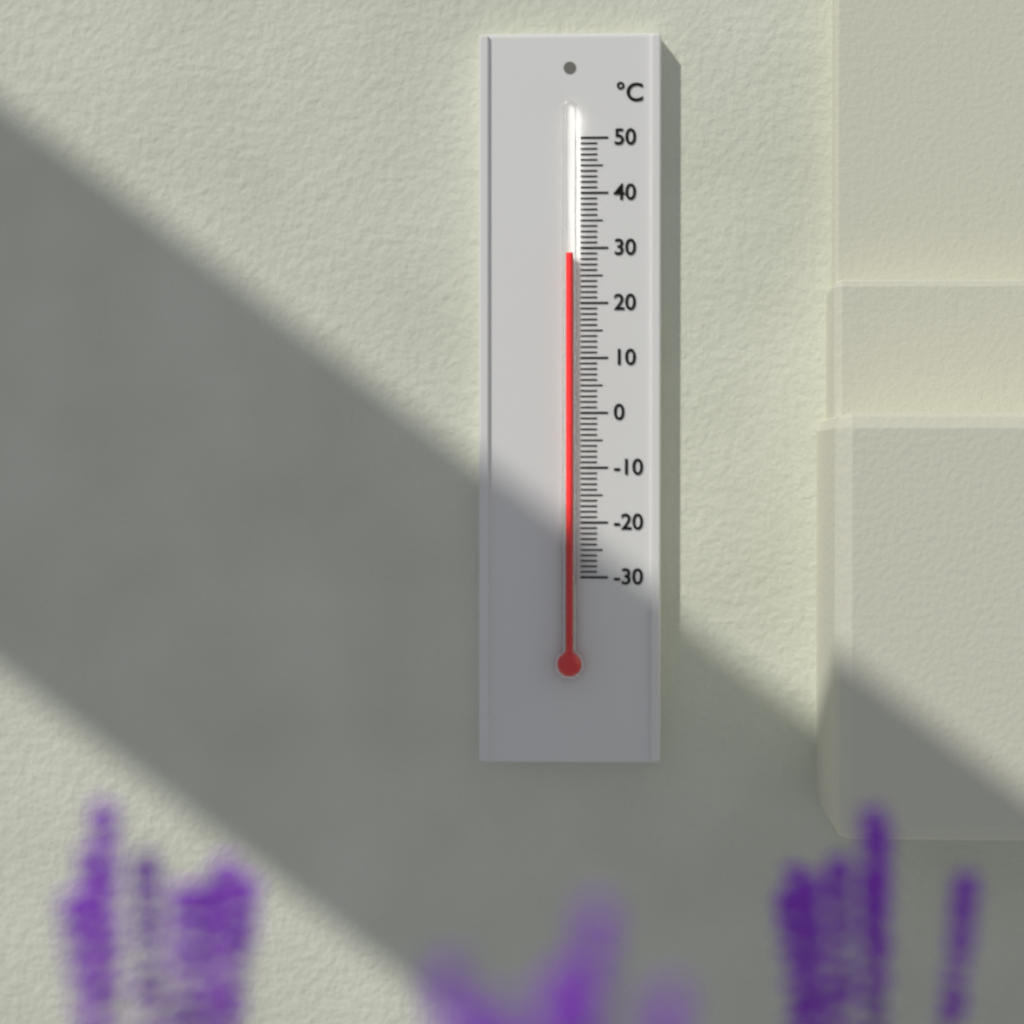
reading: 29 °C
